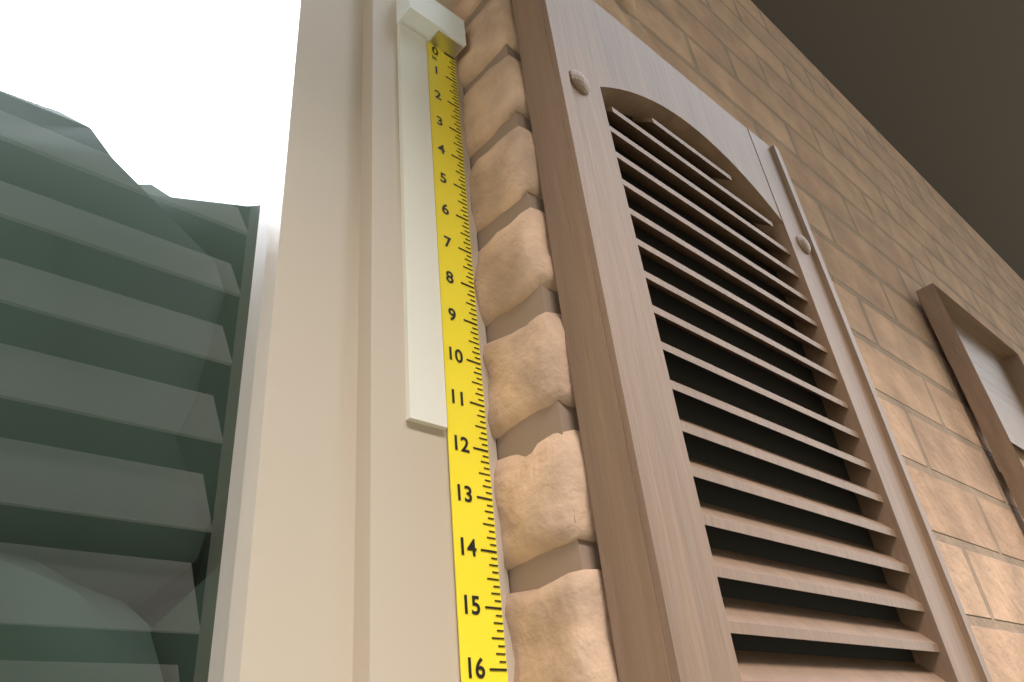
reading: 11.750 in
